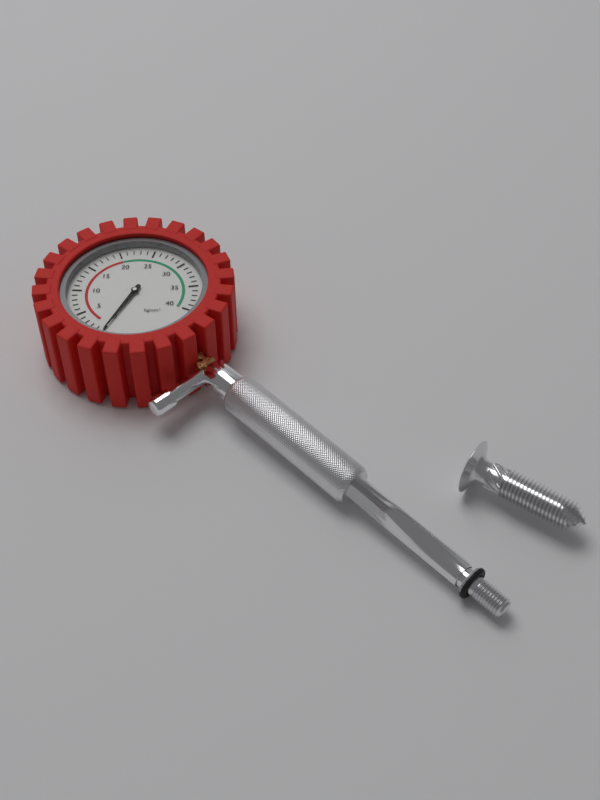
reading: 0 kg/cm²
